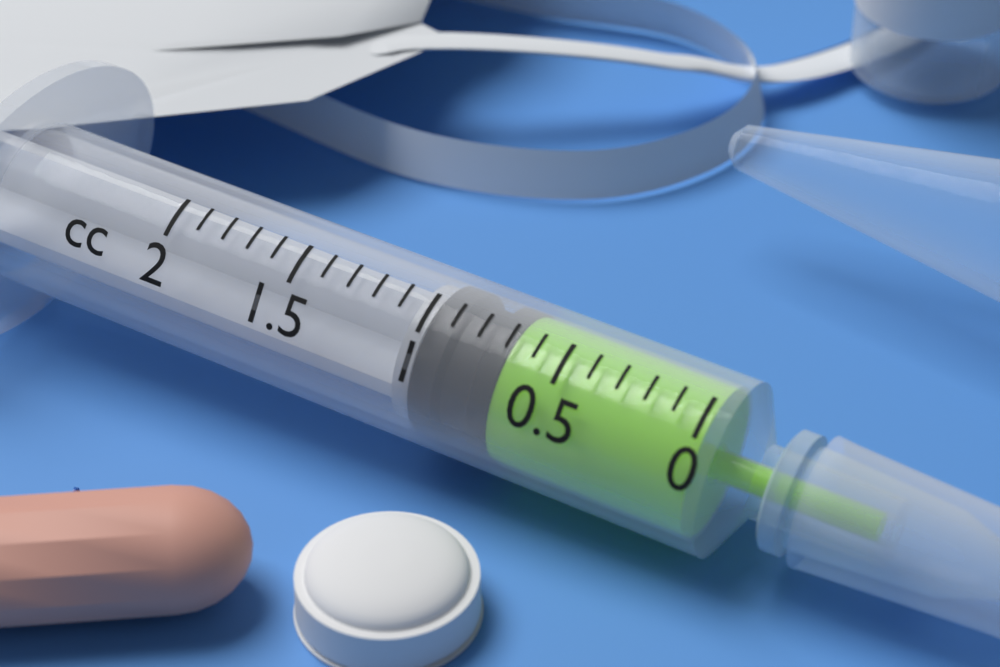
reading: 0.7 cc
